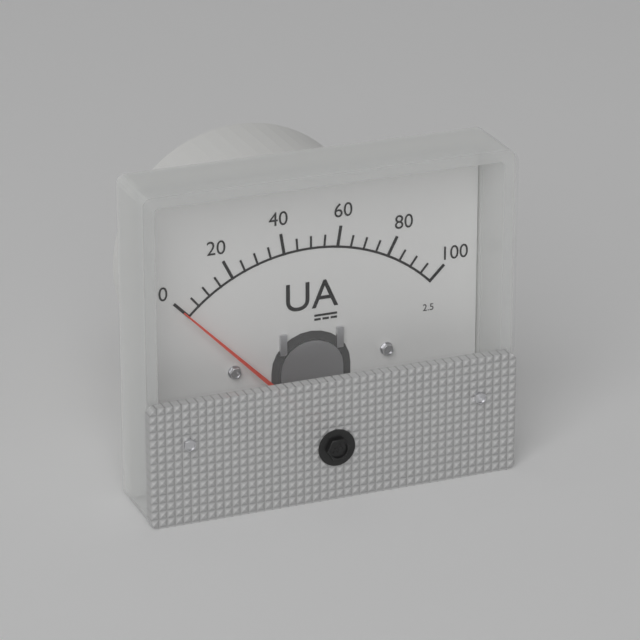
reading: 0 uA
